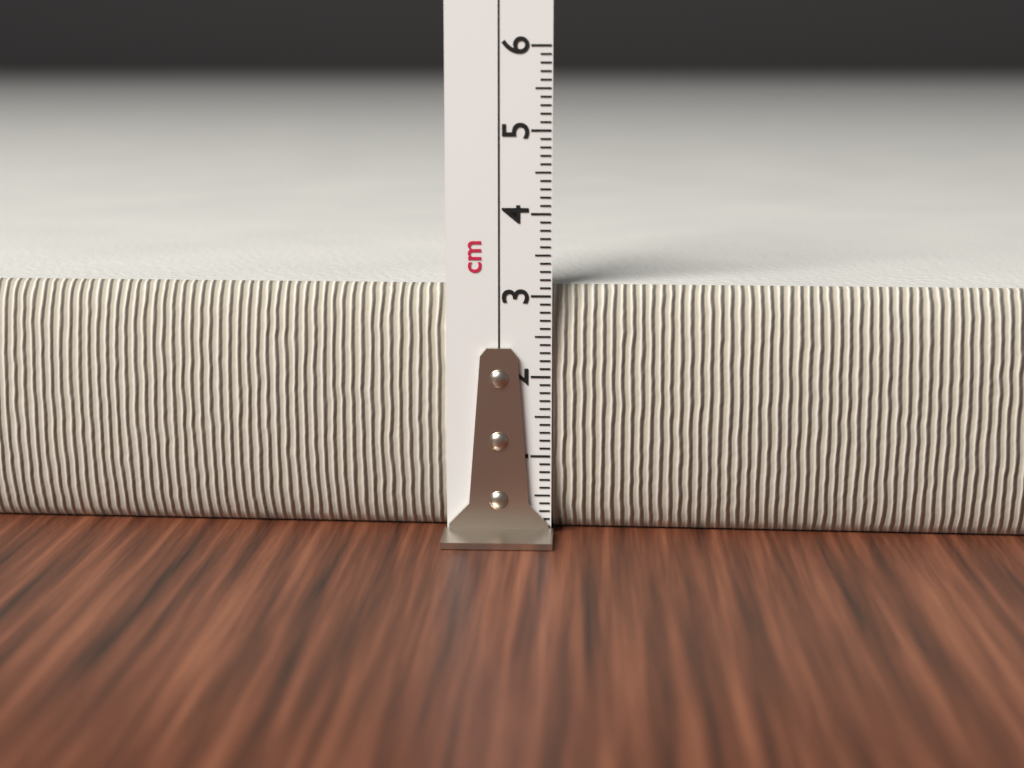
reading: 3.1 cm
